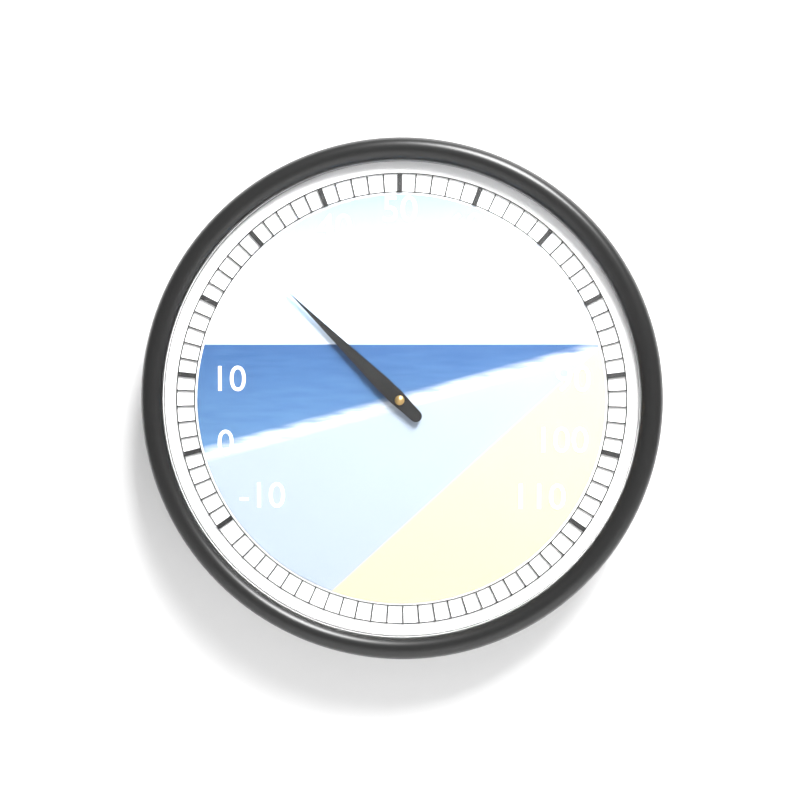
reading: 28 (no unit)
